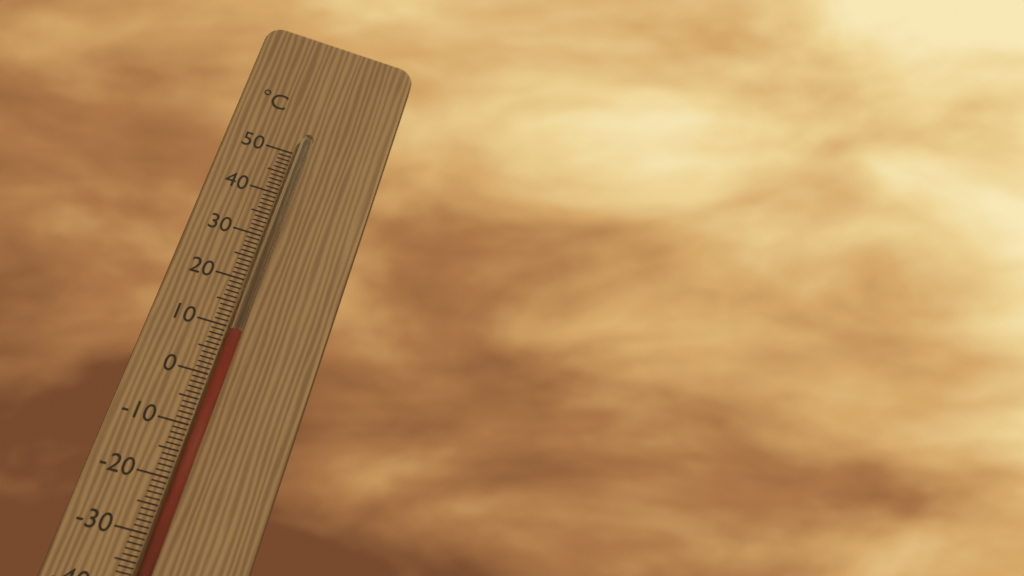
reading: 9 °C
